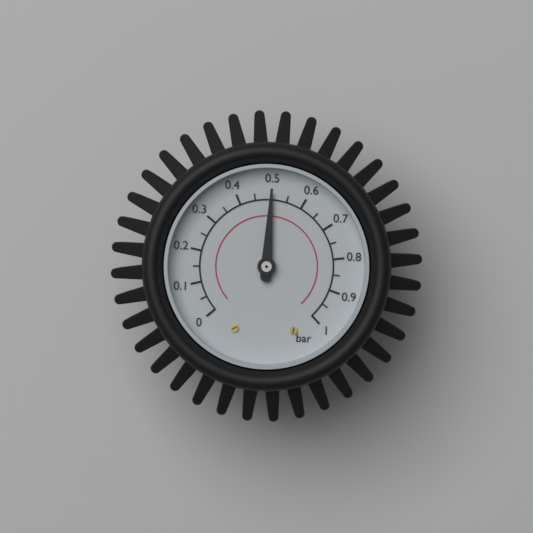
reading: 0.50 bar
